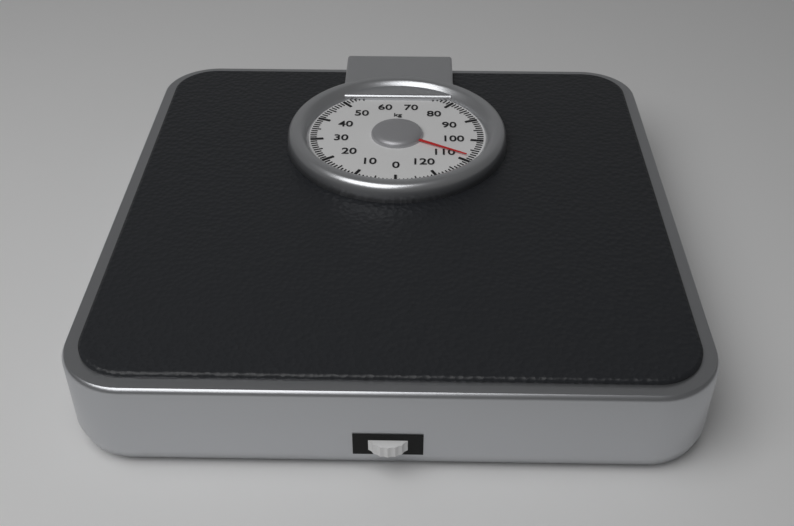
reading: 108 kg
